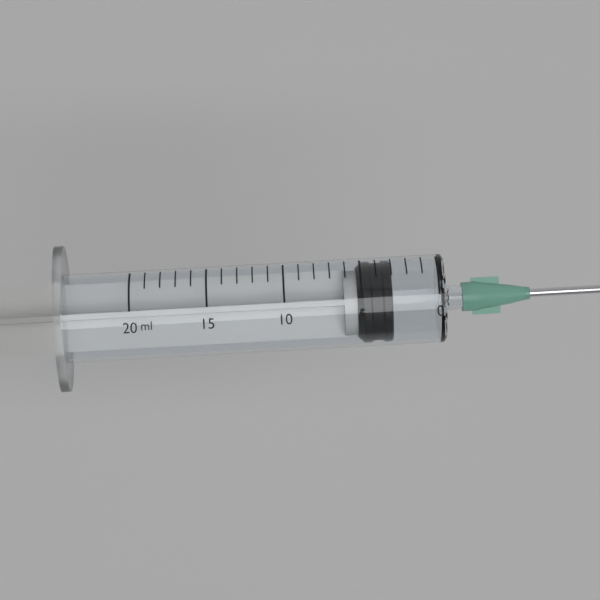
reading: 3 ml
